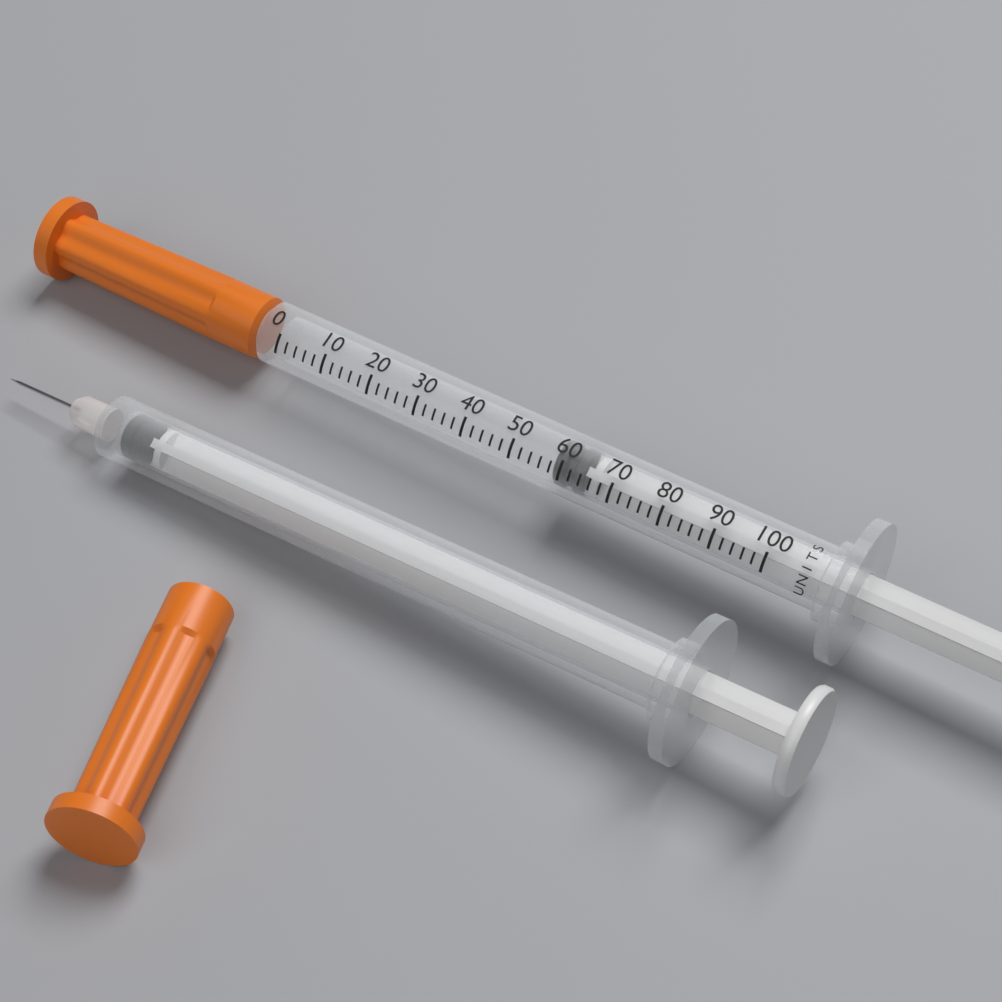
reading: 58 units
